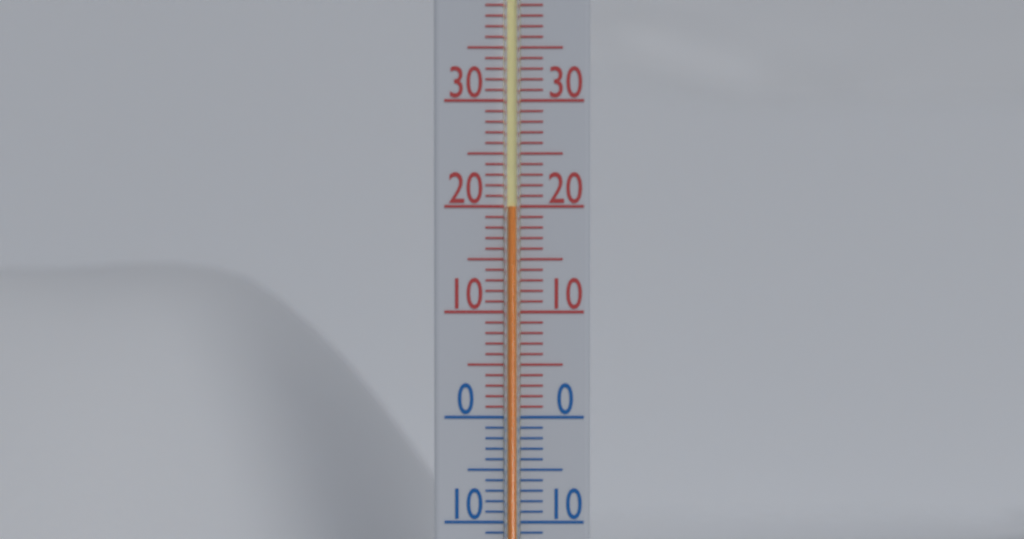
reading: 20 °C
